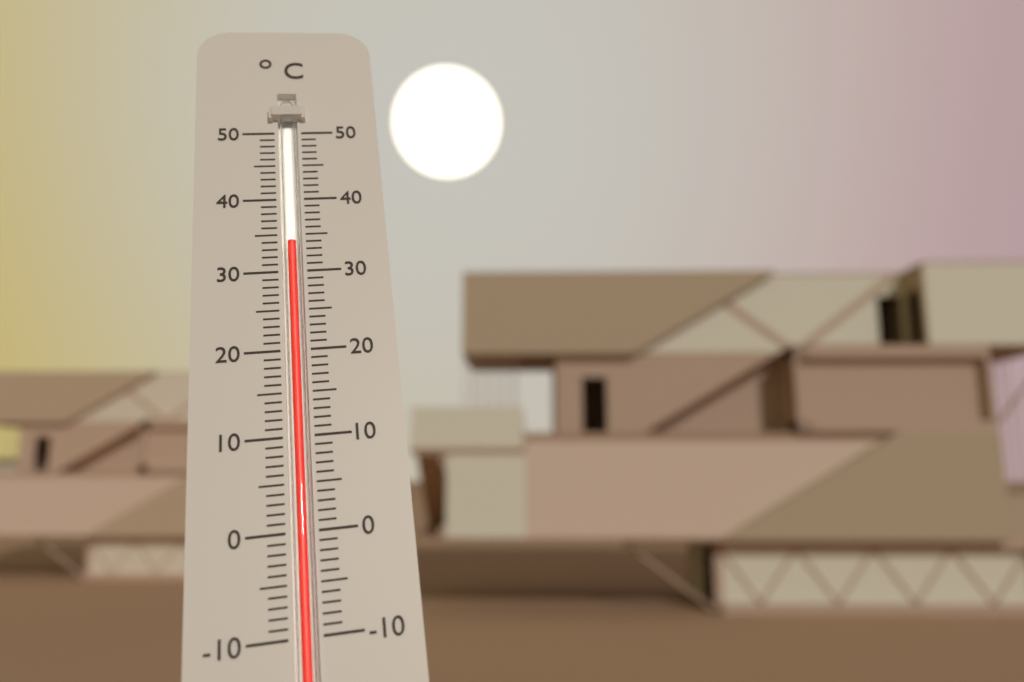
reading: 34 °C
